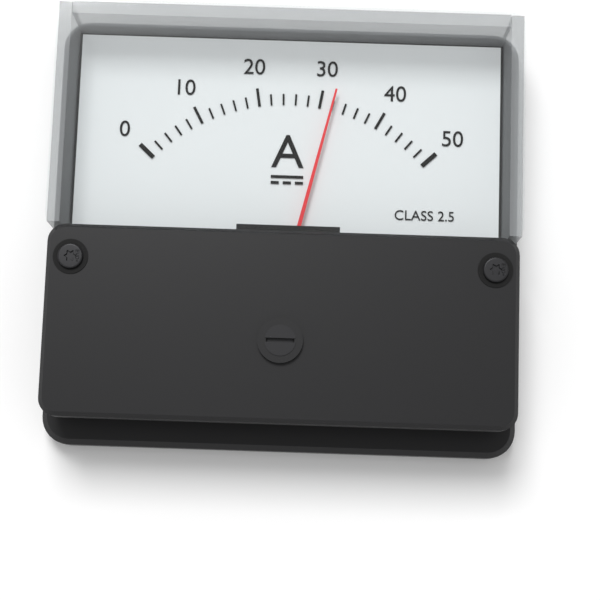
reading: 32 A
